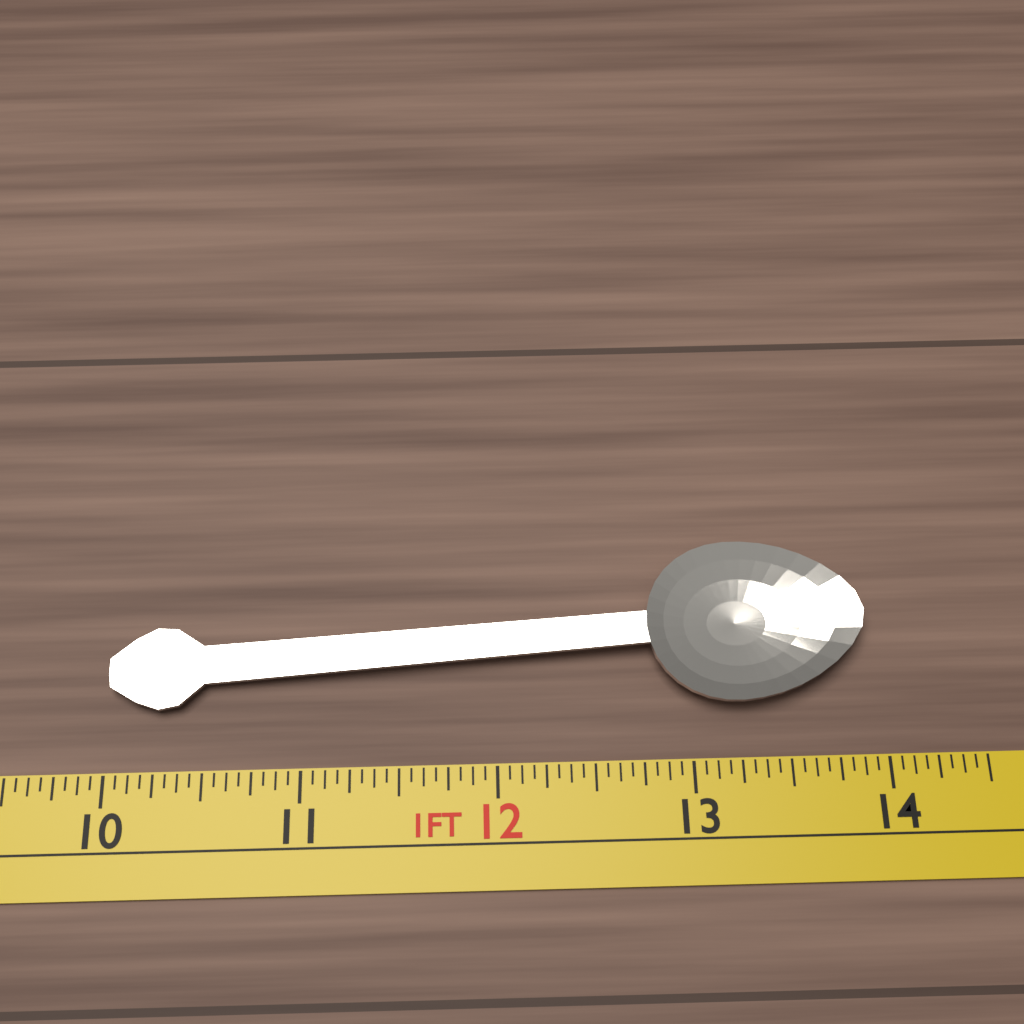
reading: 13.9375 in
